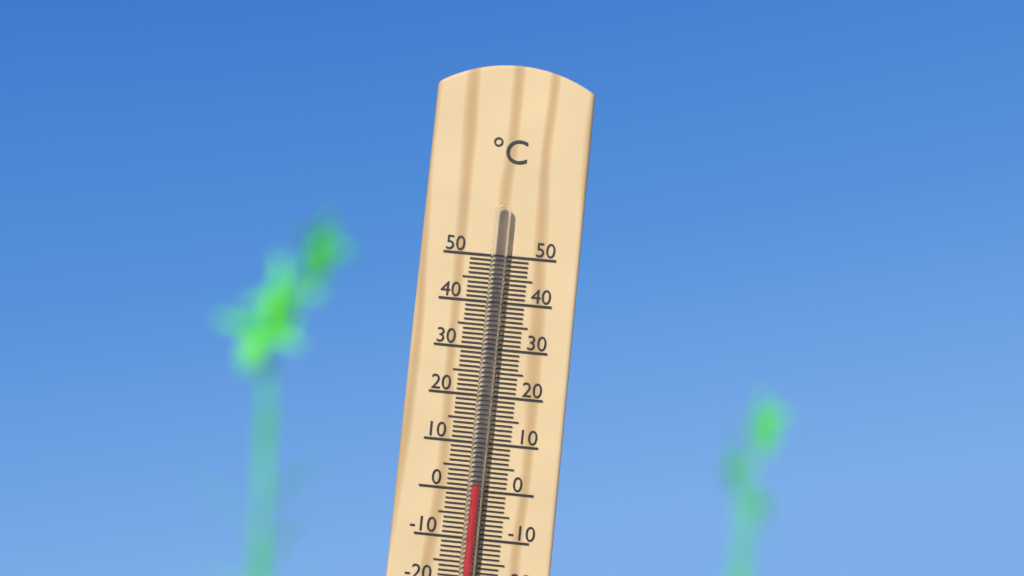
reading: 1 °C
